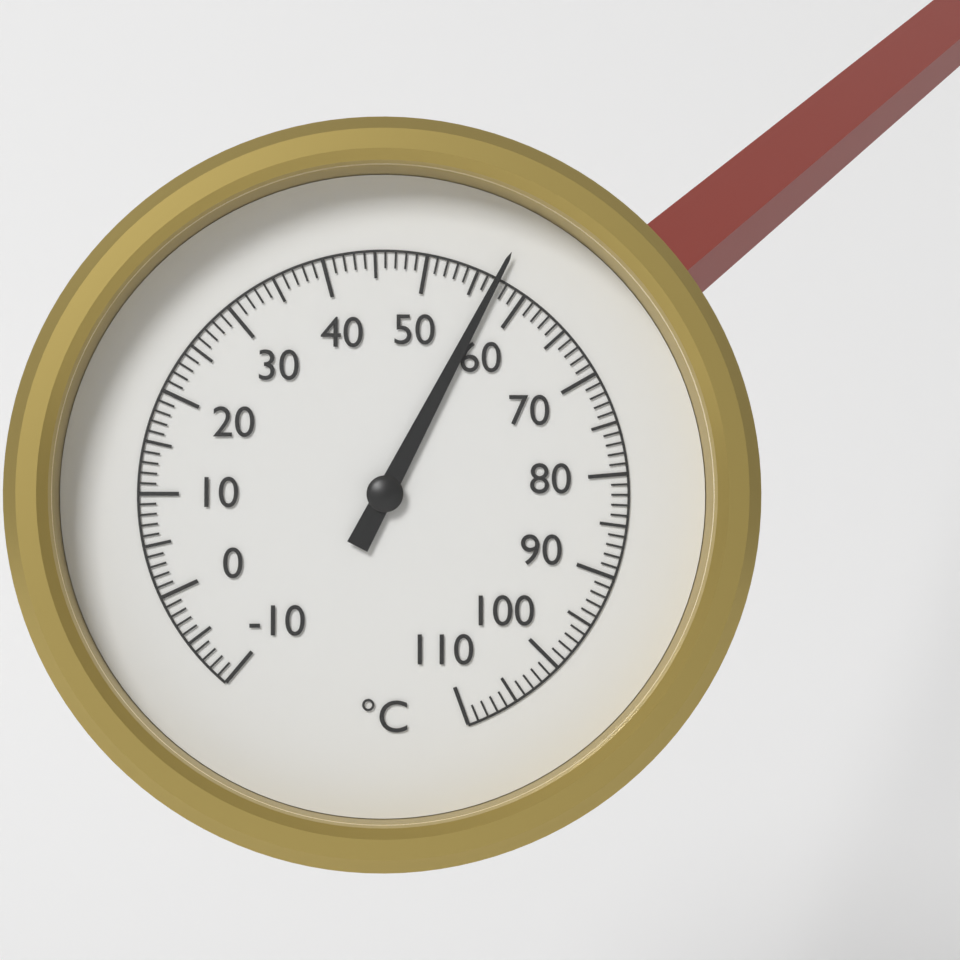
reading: 57 °C
